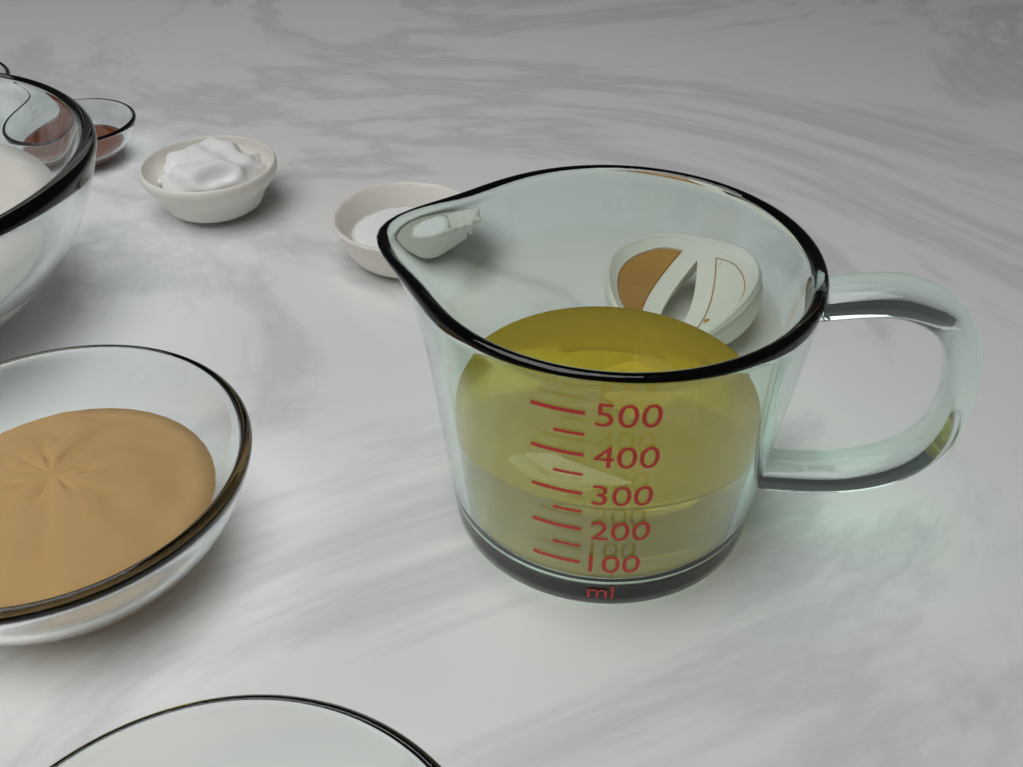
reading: 250 ml
